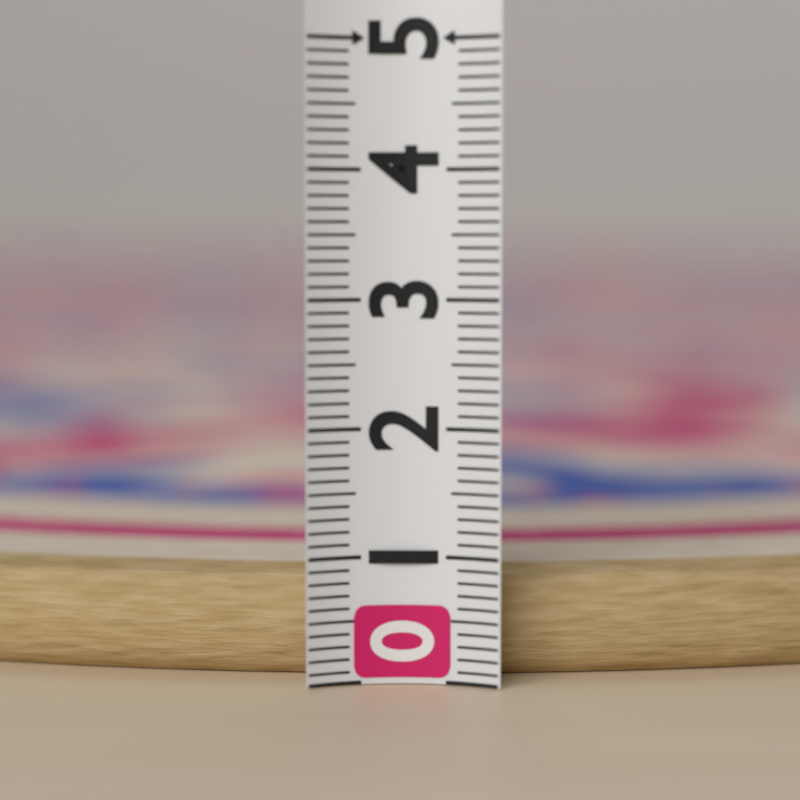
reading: 0.8 (no unit)
